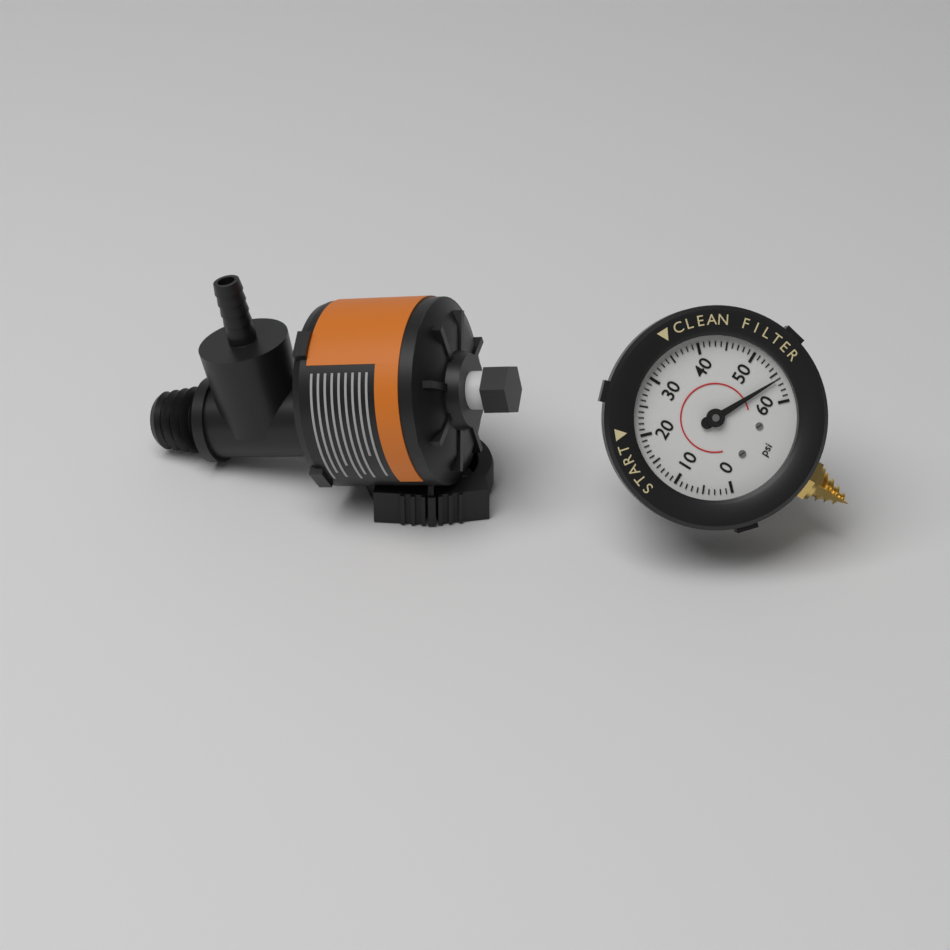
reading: 56 psi
